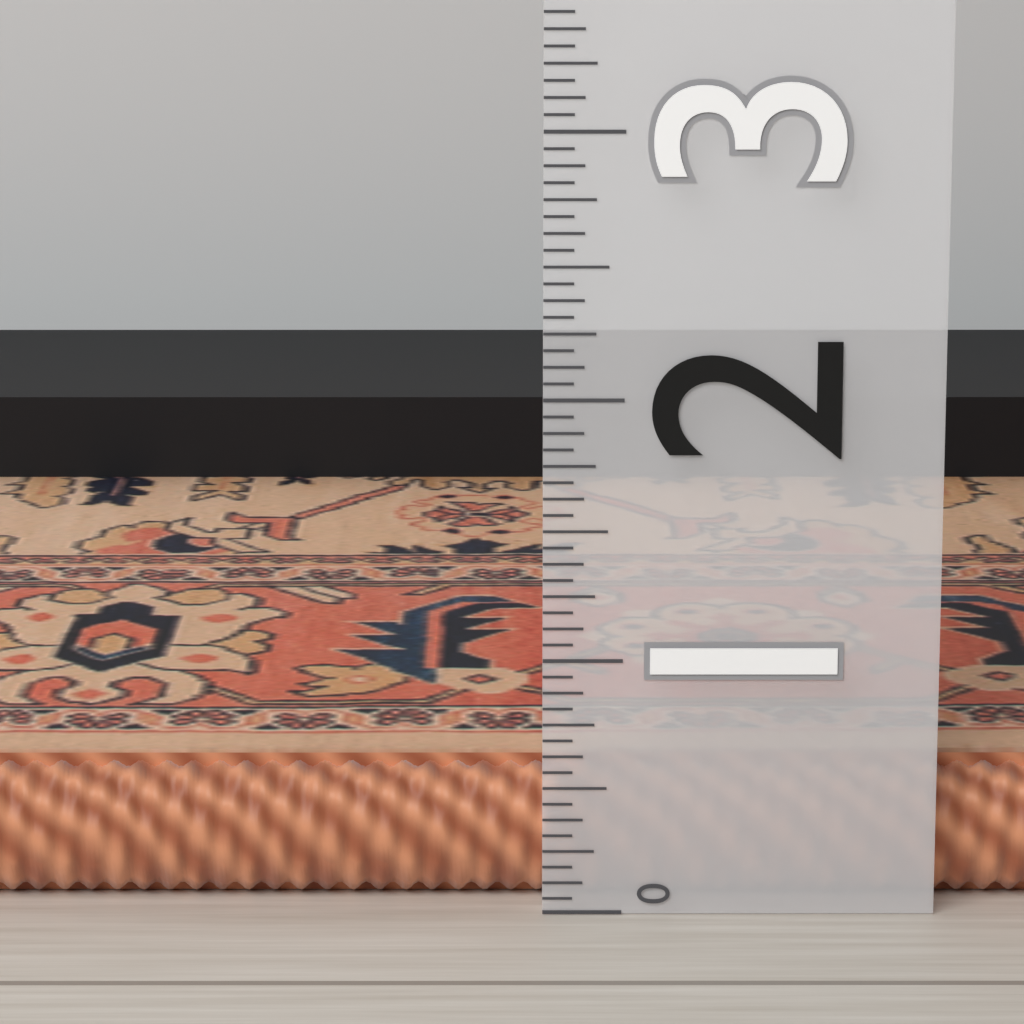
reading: 0.5625 (no unit)
